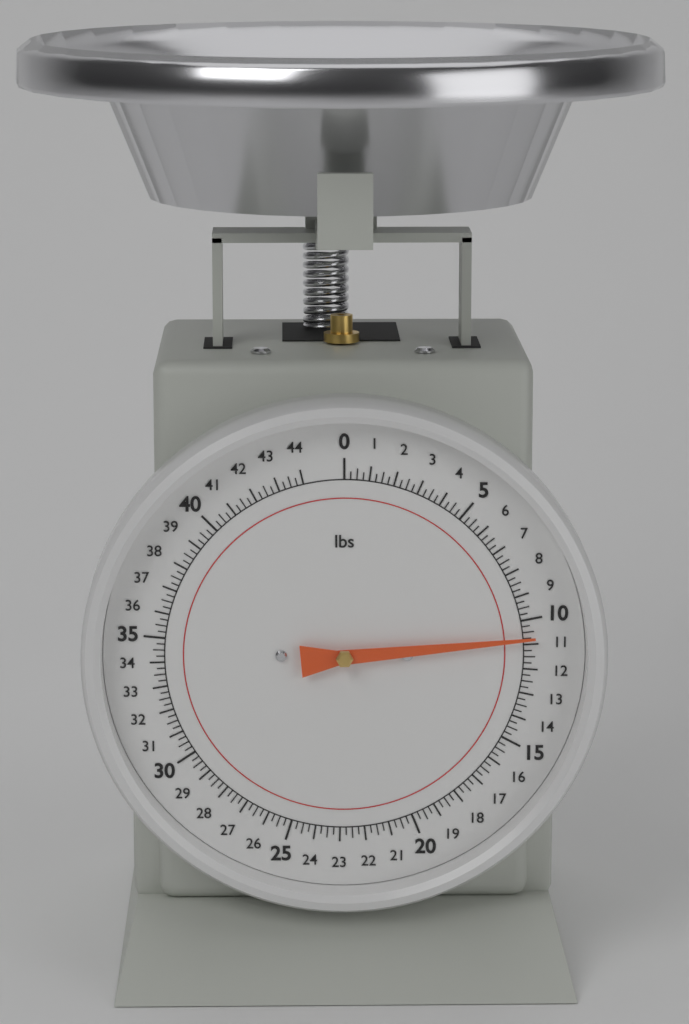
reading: 10.75 lbs
